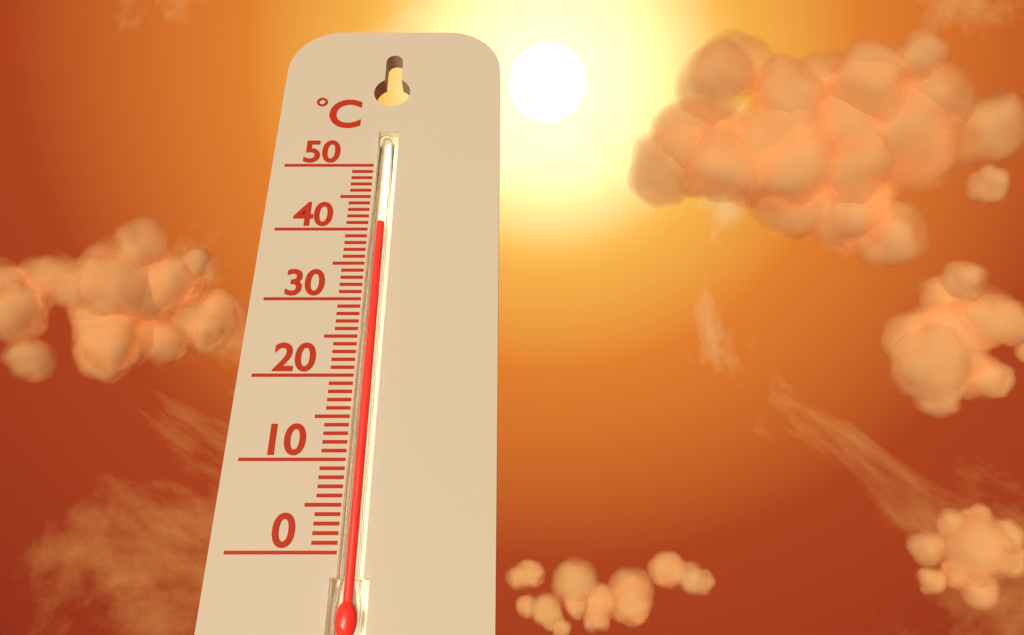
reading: 41 °C
